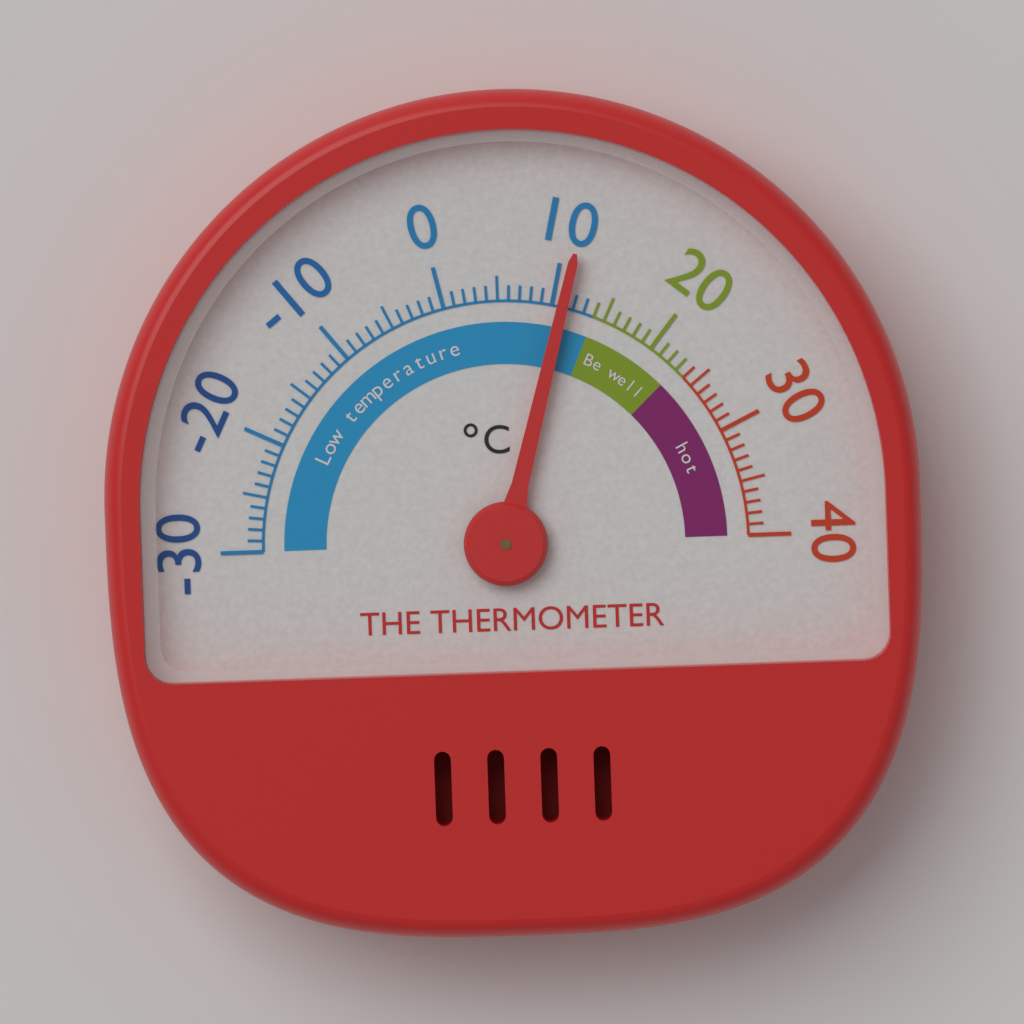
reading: 11 °C
